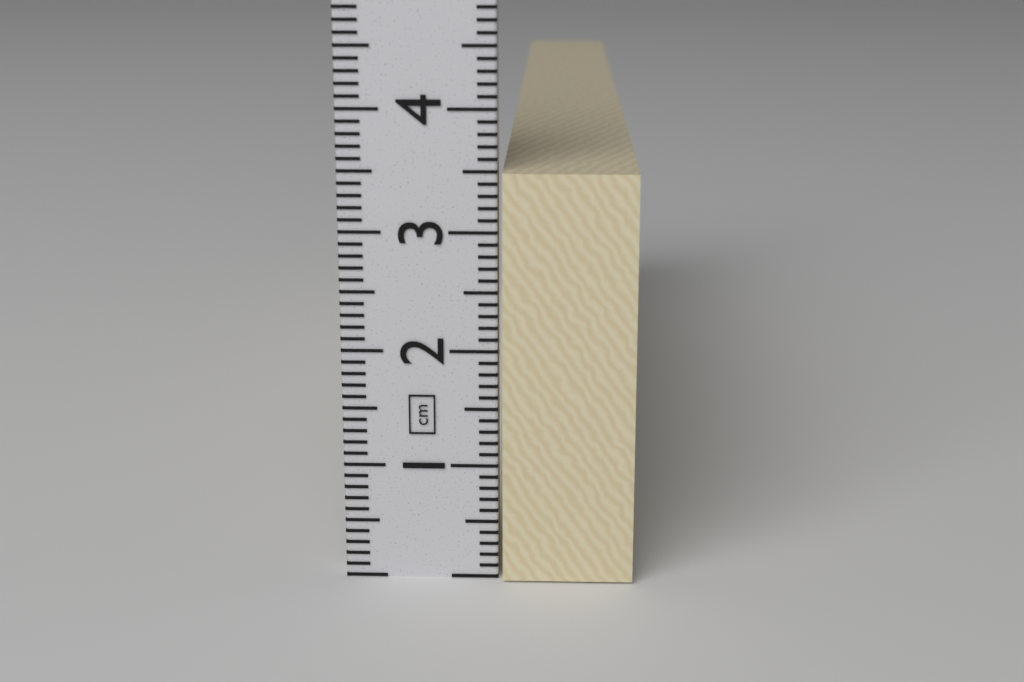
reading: 3.5 cm
